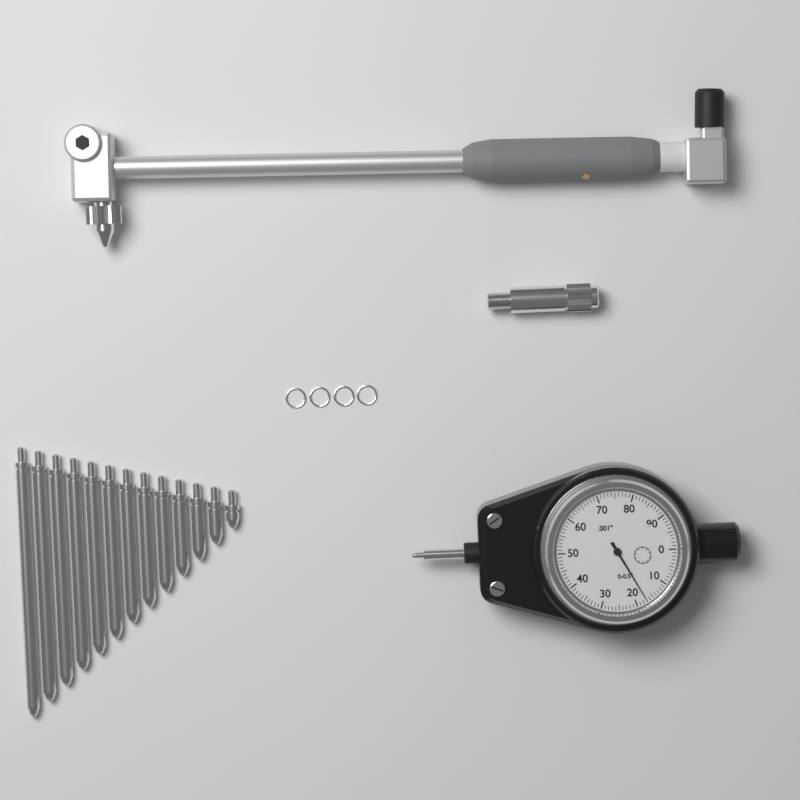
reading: 0.017 in
